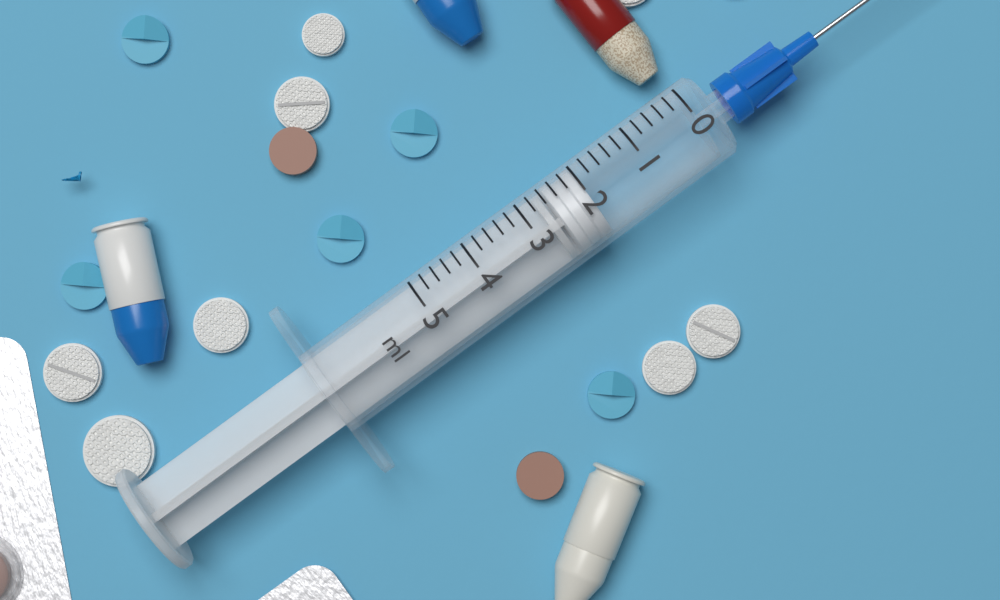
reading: 2.0 ml
